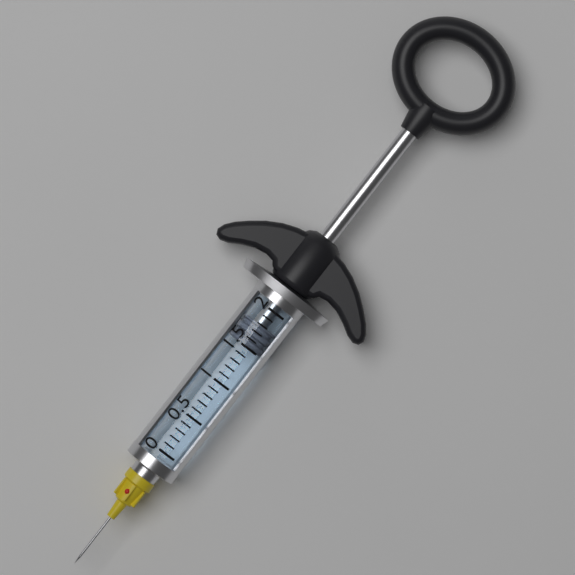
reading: 1.5 (no unit)
